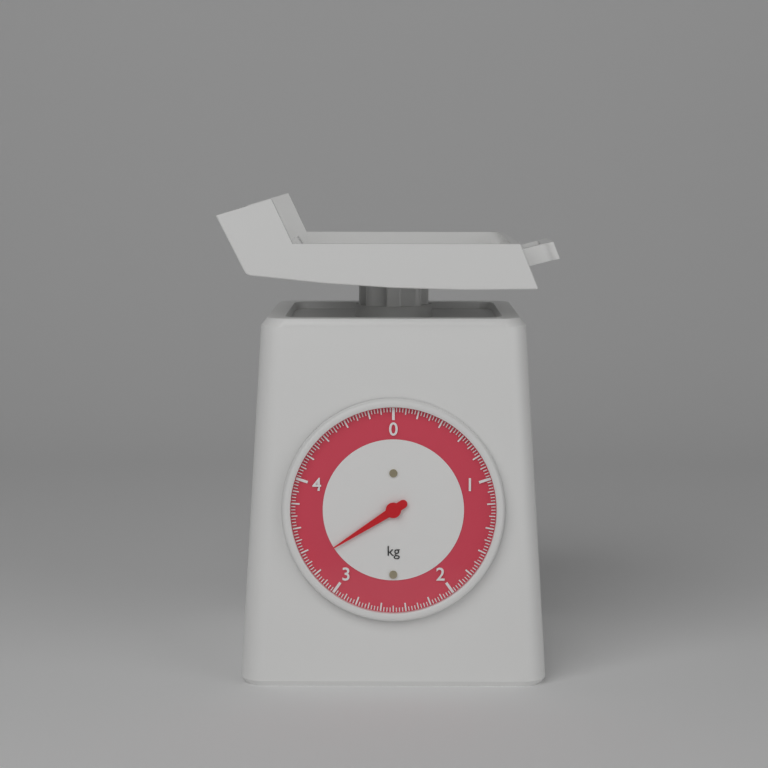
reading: 3.300 kg
